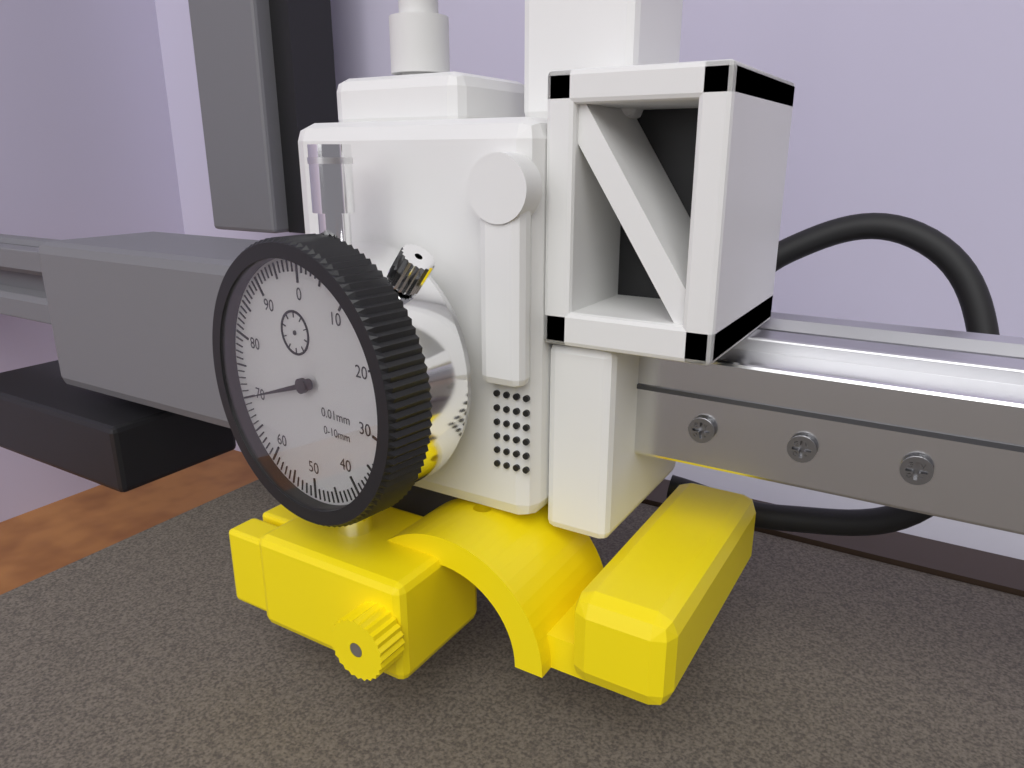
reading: 70 0.01mm
